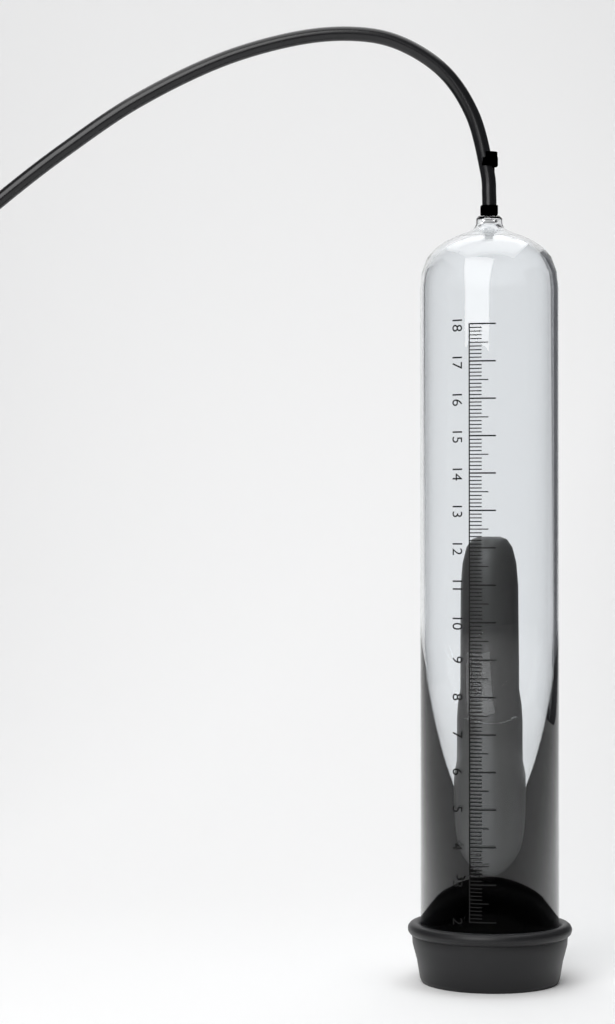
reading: 12.3 (no unit)
